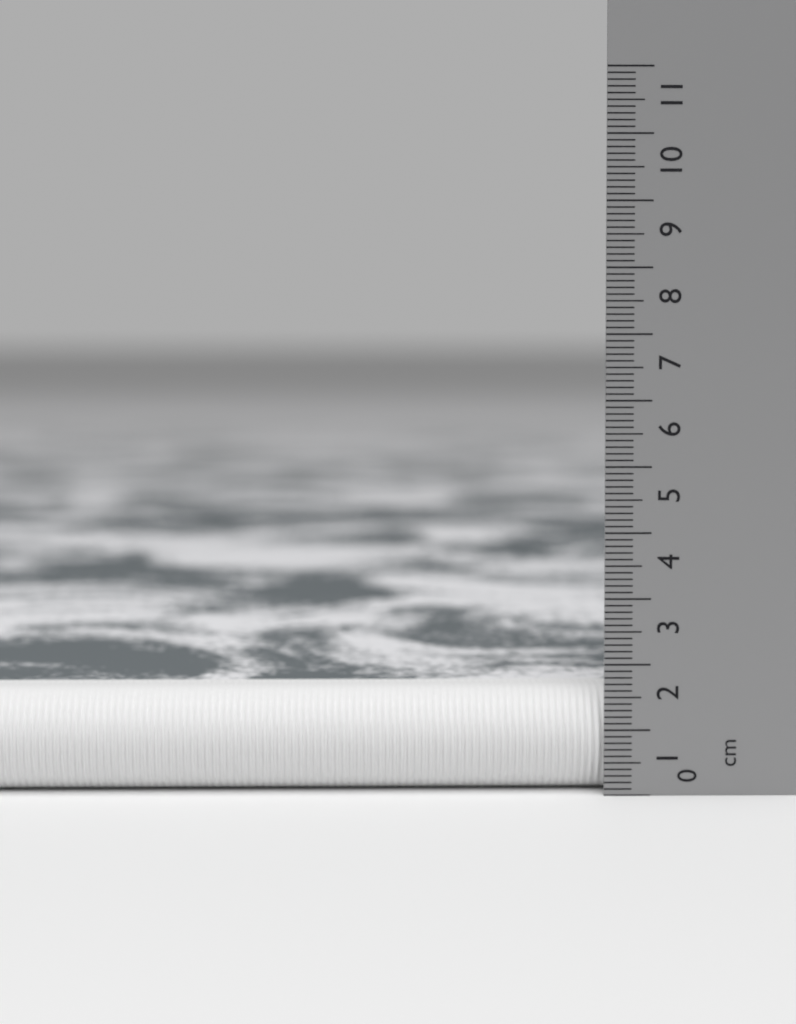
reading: 1.6 cm
